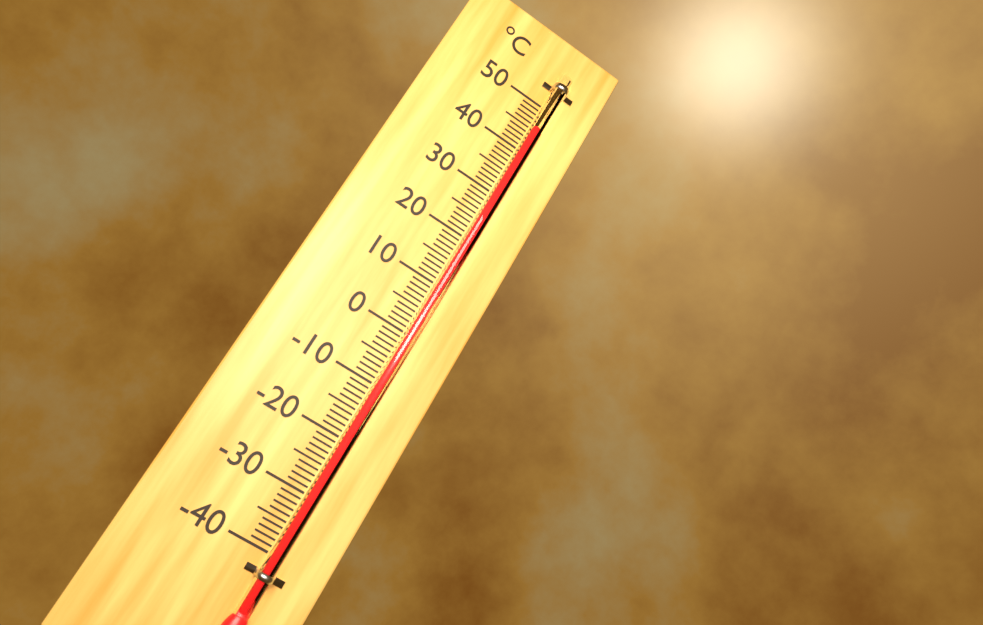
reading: 45 °C
